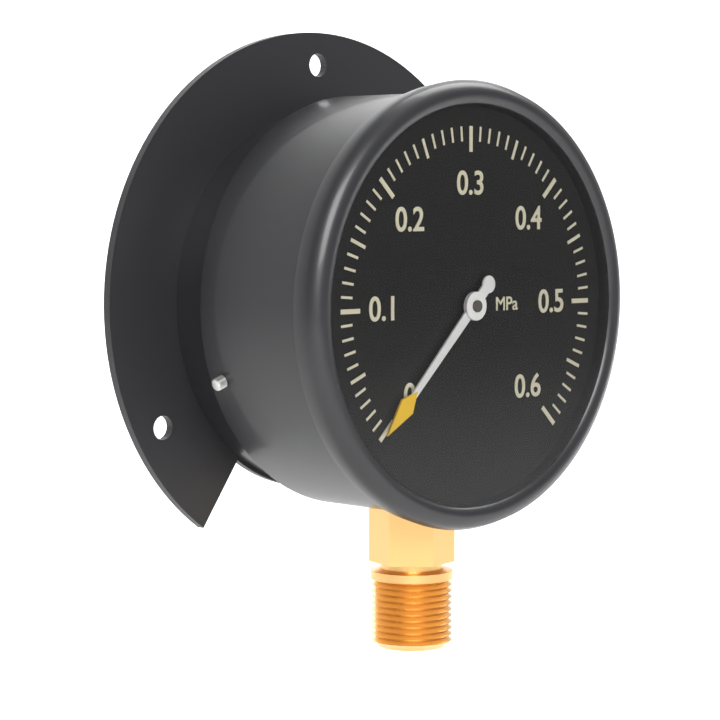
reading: 0.00 MPa
